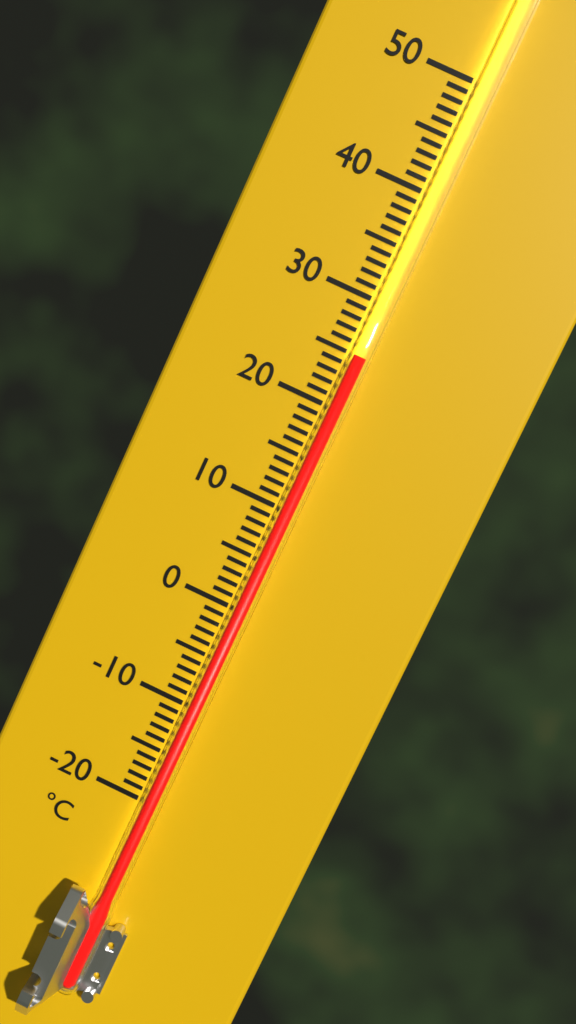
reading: 25 °C
